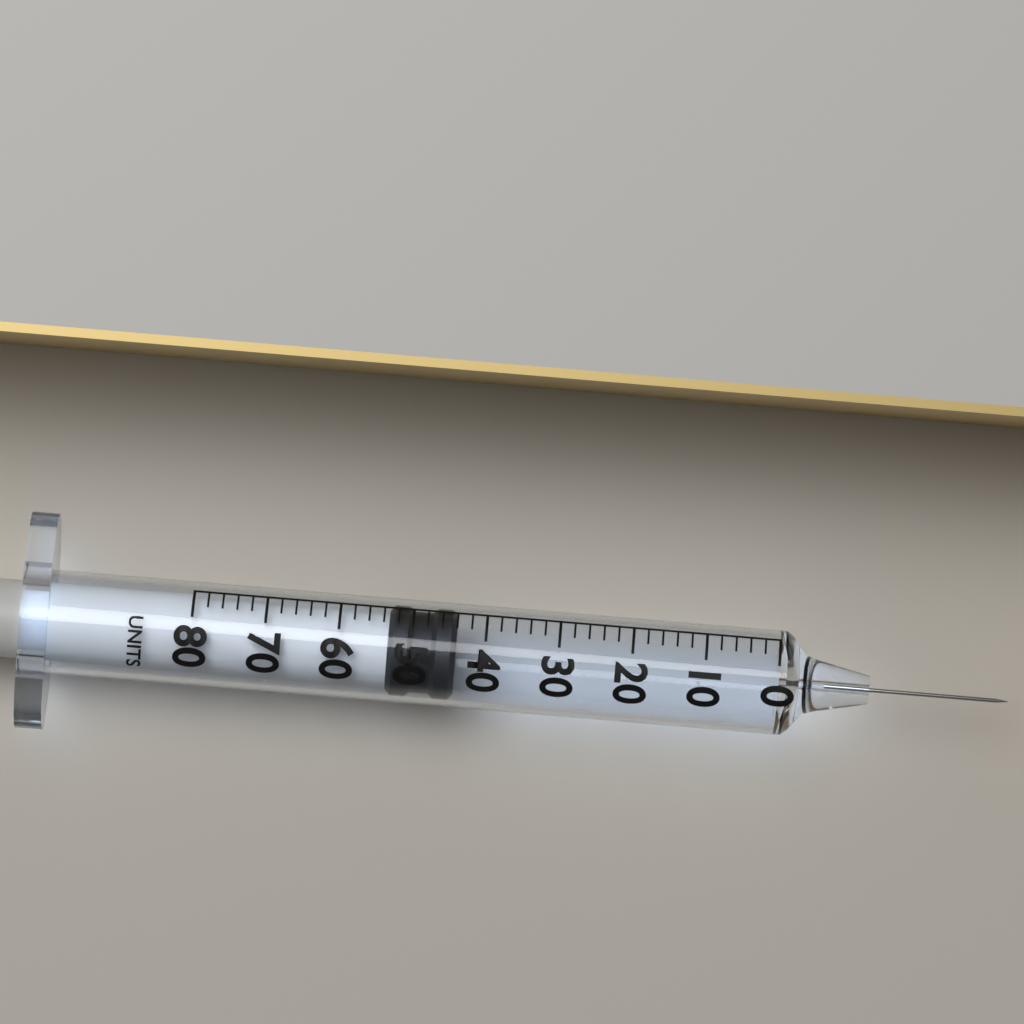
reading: 44 units
